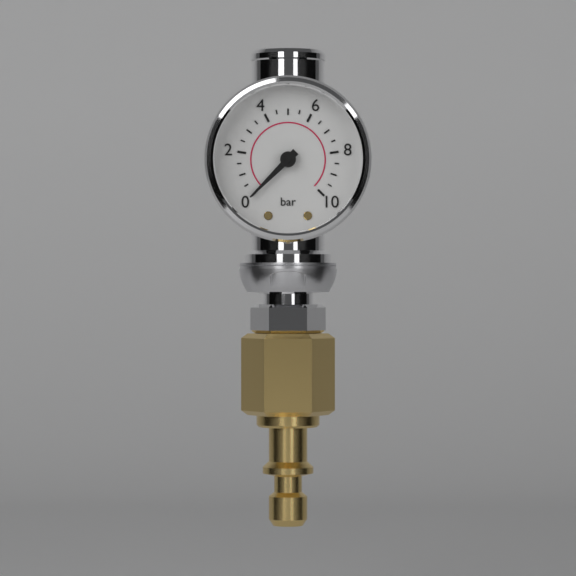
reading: 0.0 bar
